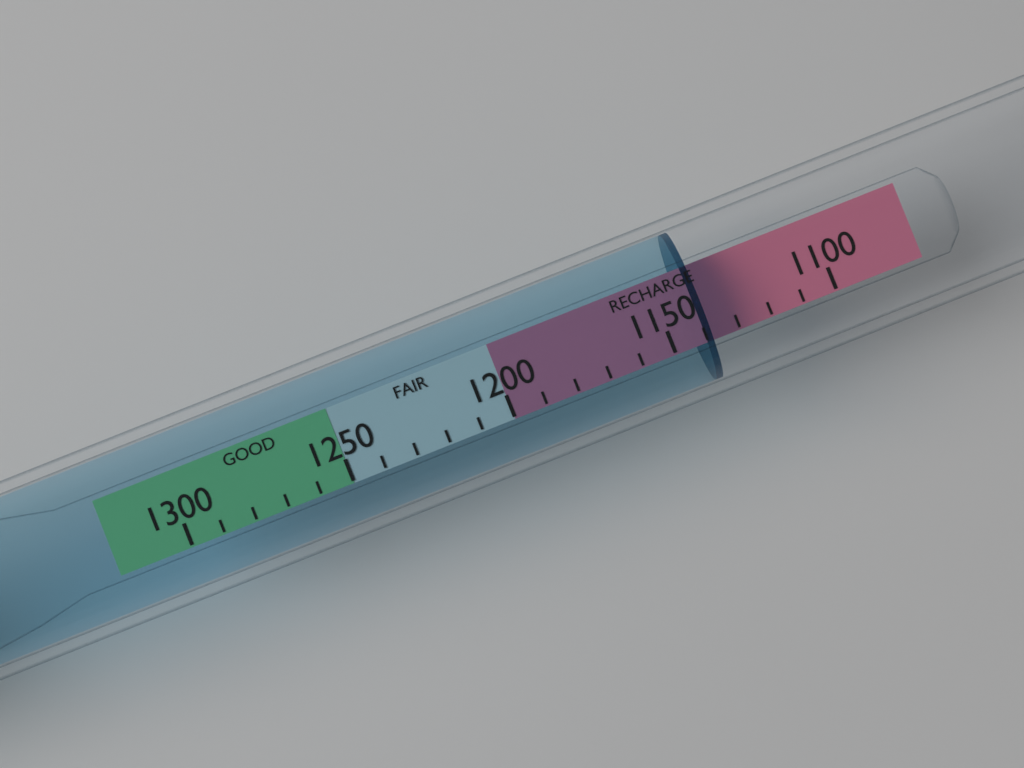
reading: 1140 (no unit)
